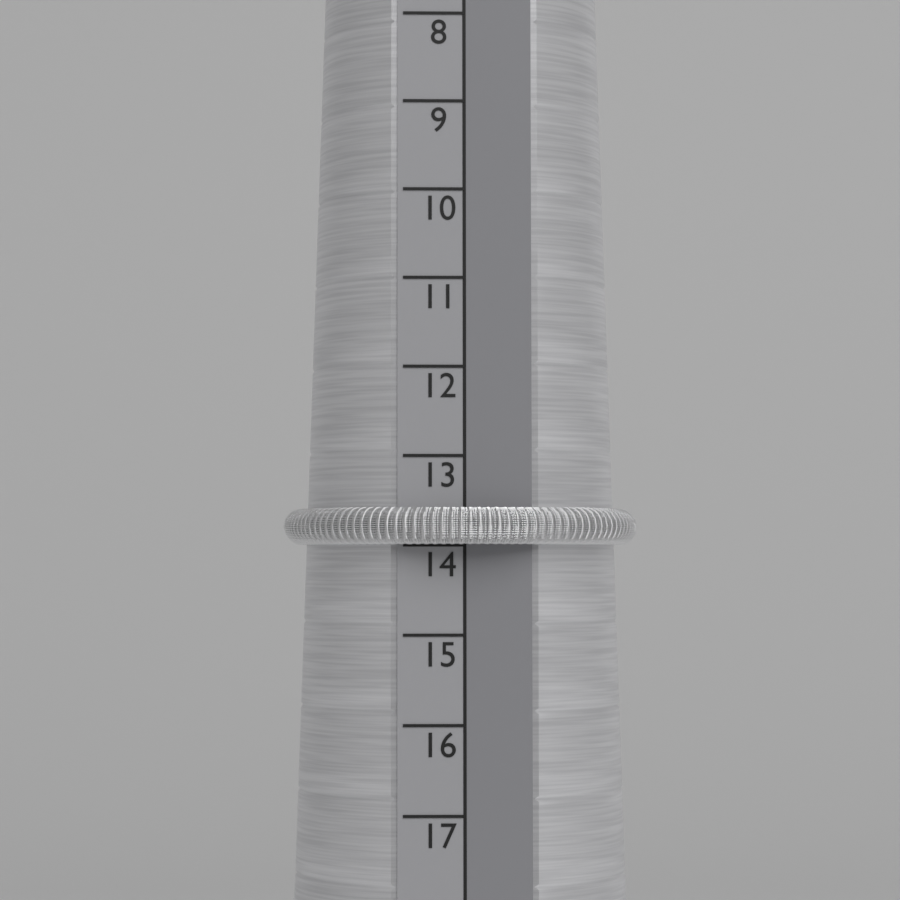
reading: 14 (no unit)
